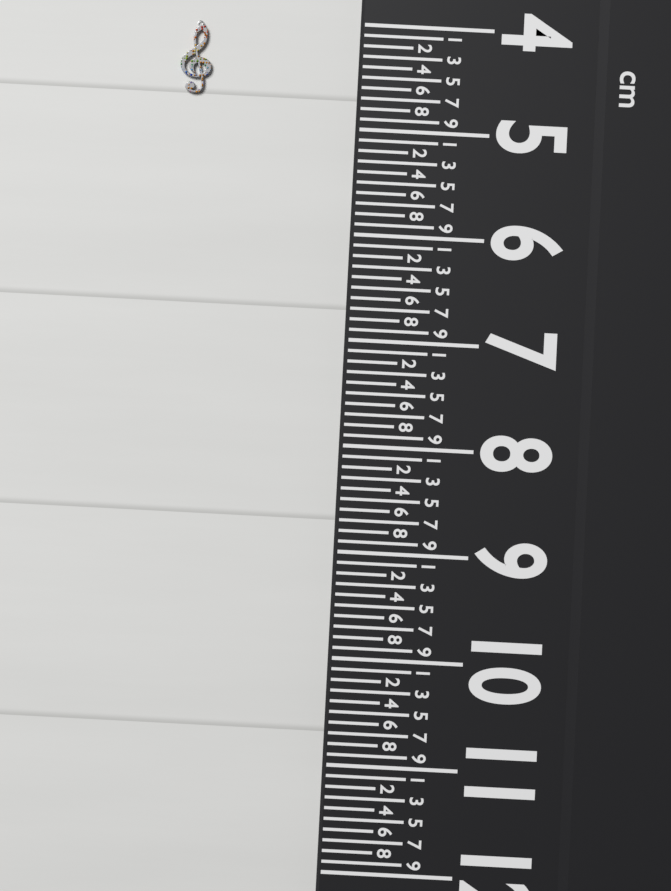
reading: 4.7 cm
